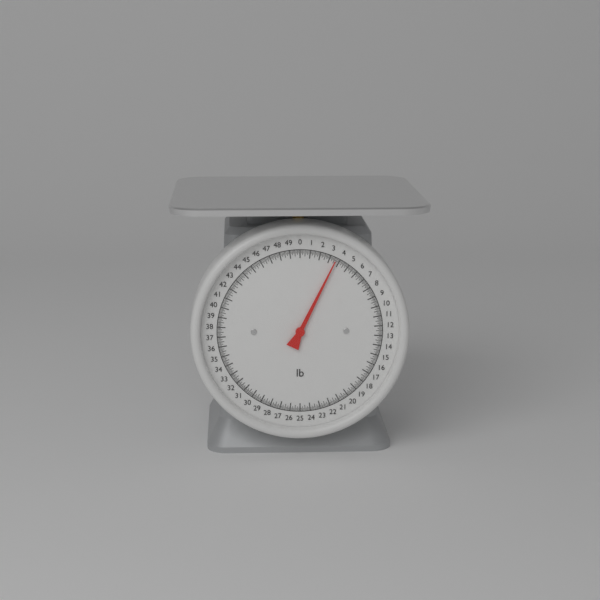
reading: 3.625 lb
